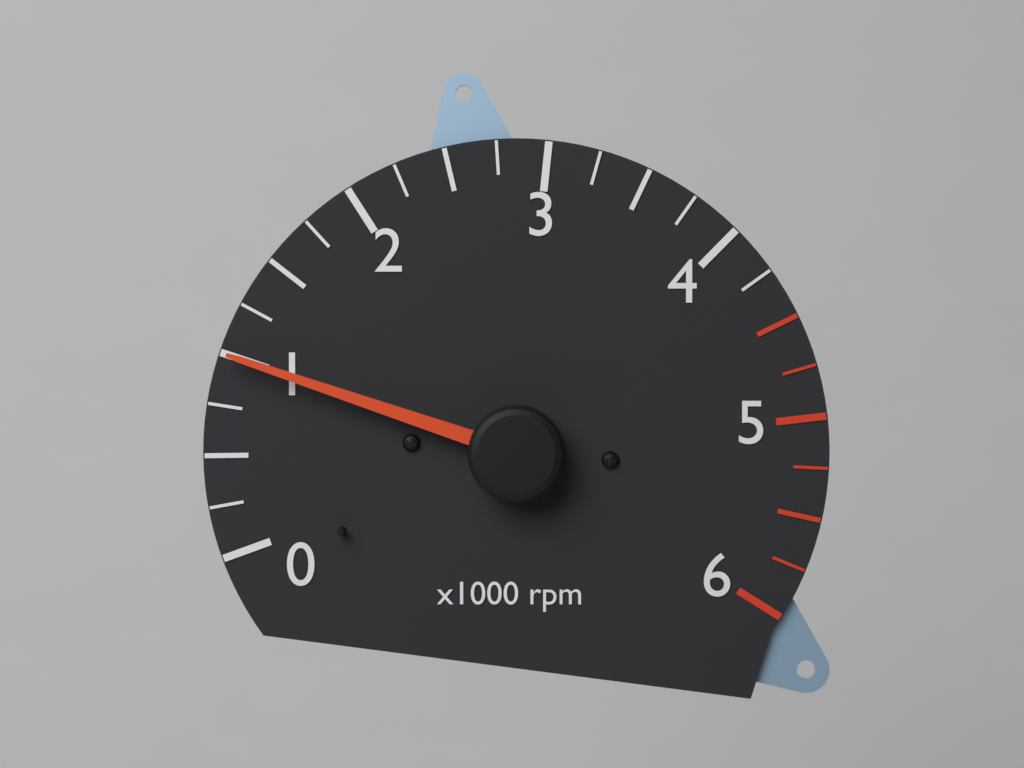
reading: 1000 rpm
